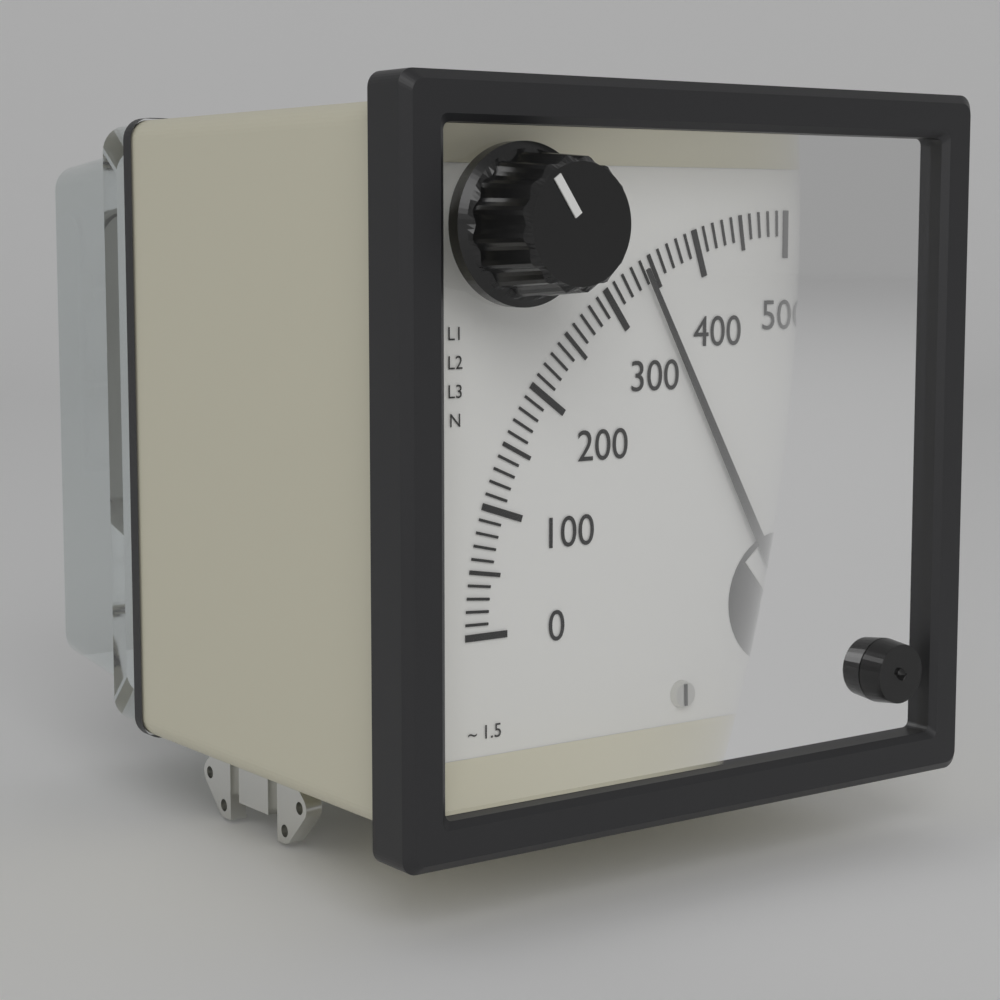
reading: 340 V
